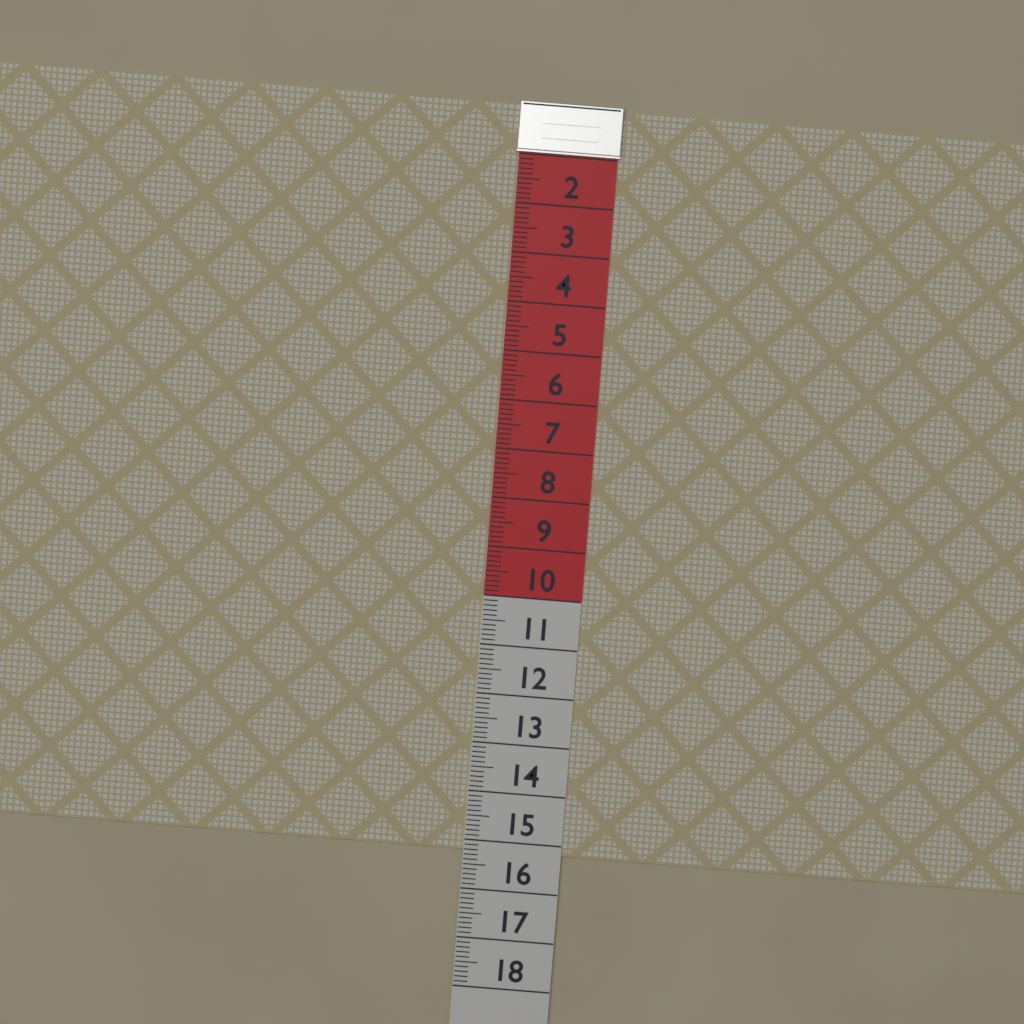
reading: 15.2 (no unit)
